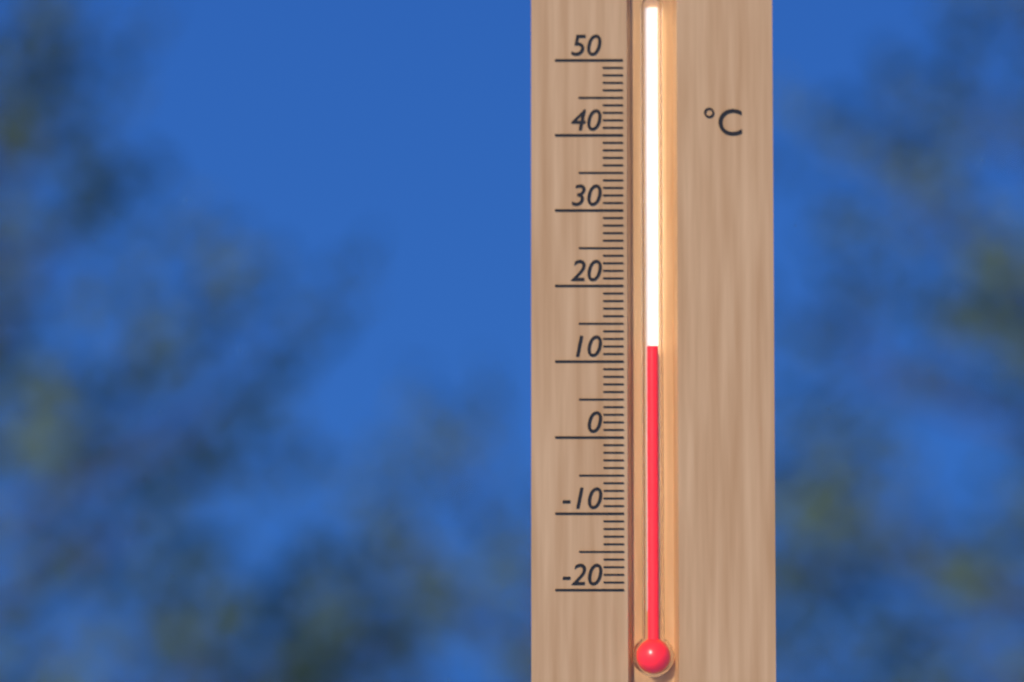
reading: 12 °C
